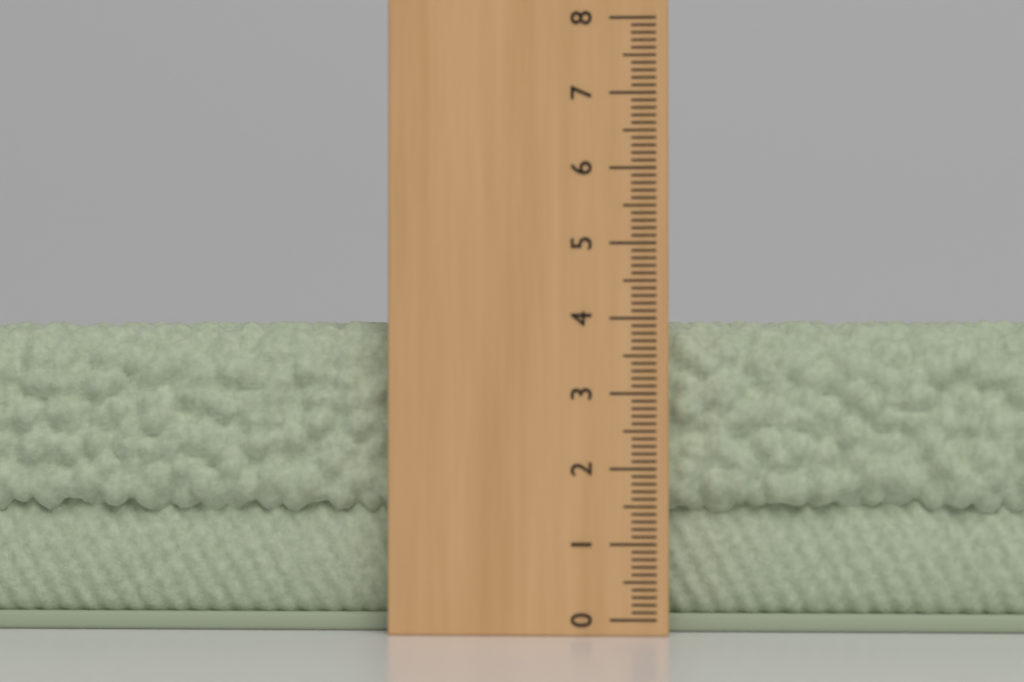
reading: 4.0 (no unit)
